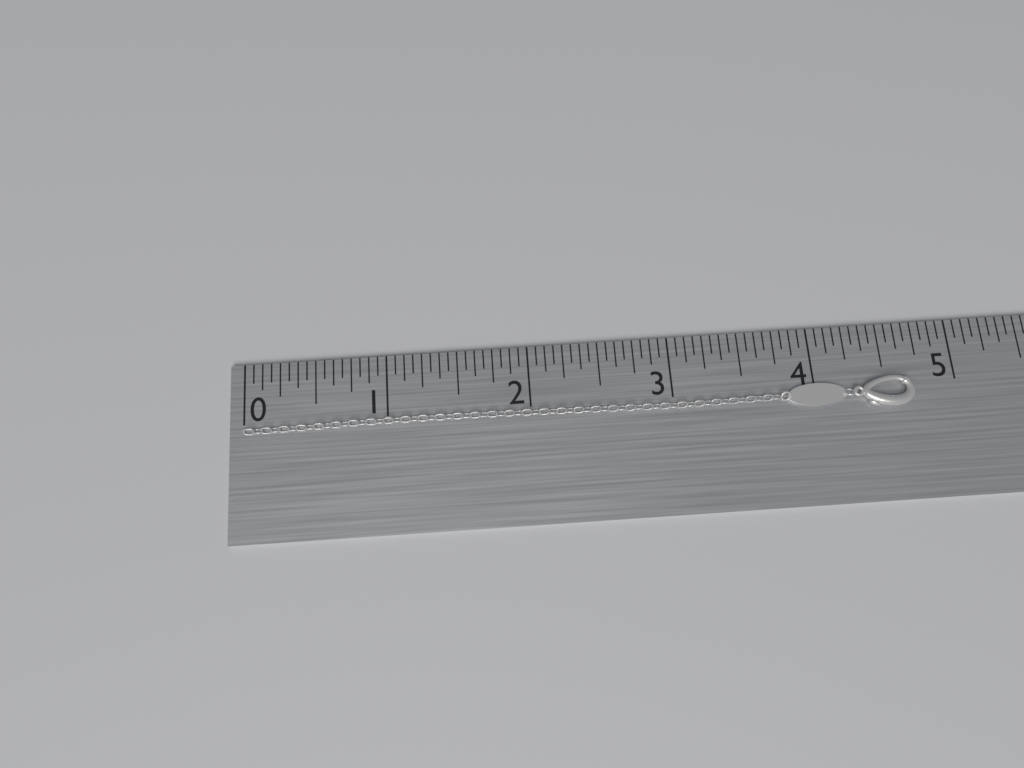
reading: 4.6875 in
